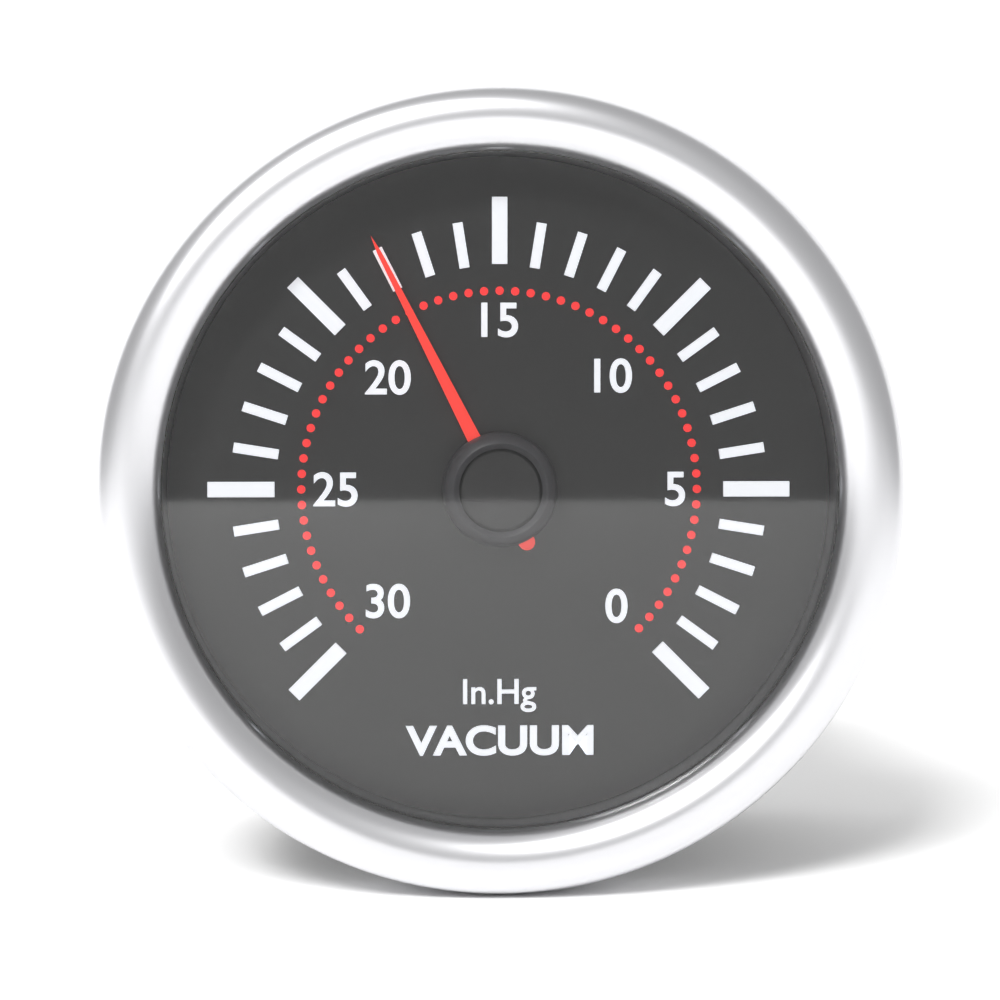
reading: 18 inHg
